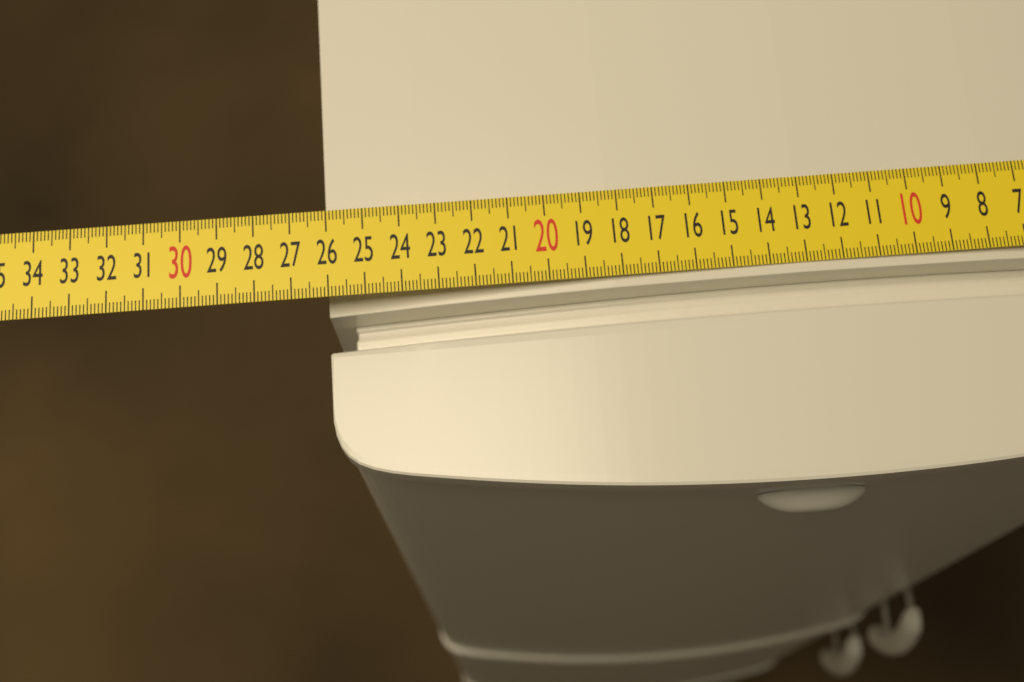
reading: 26.1 cm
